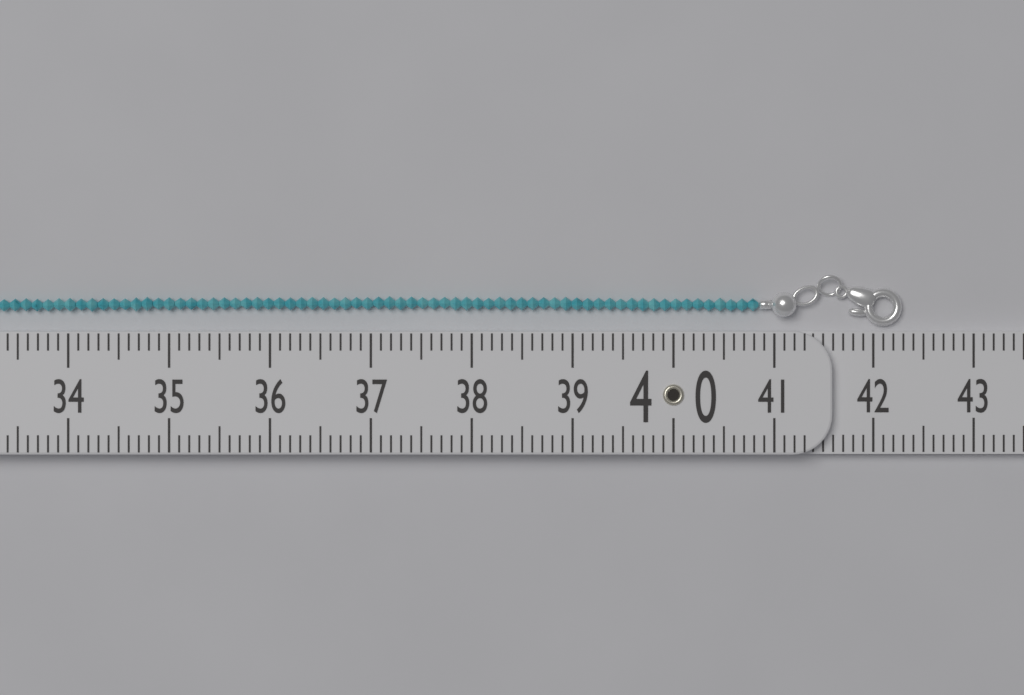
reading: 42.3 (no unit)
